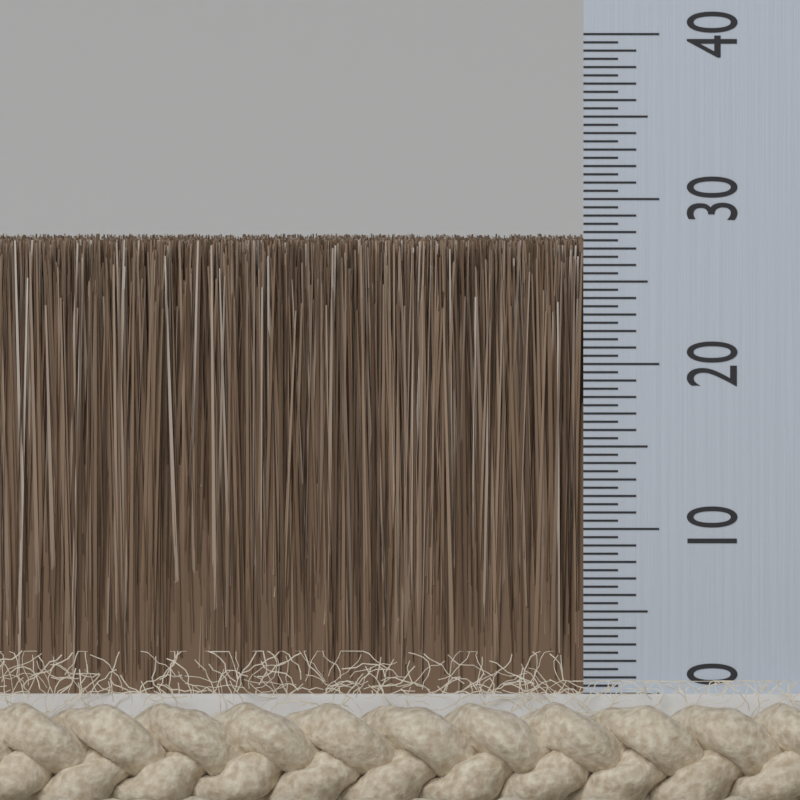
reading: 27.5 (no unit)
